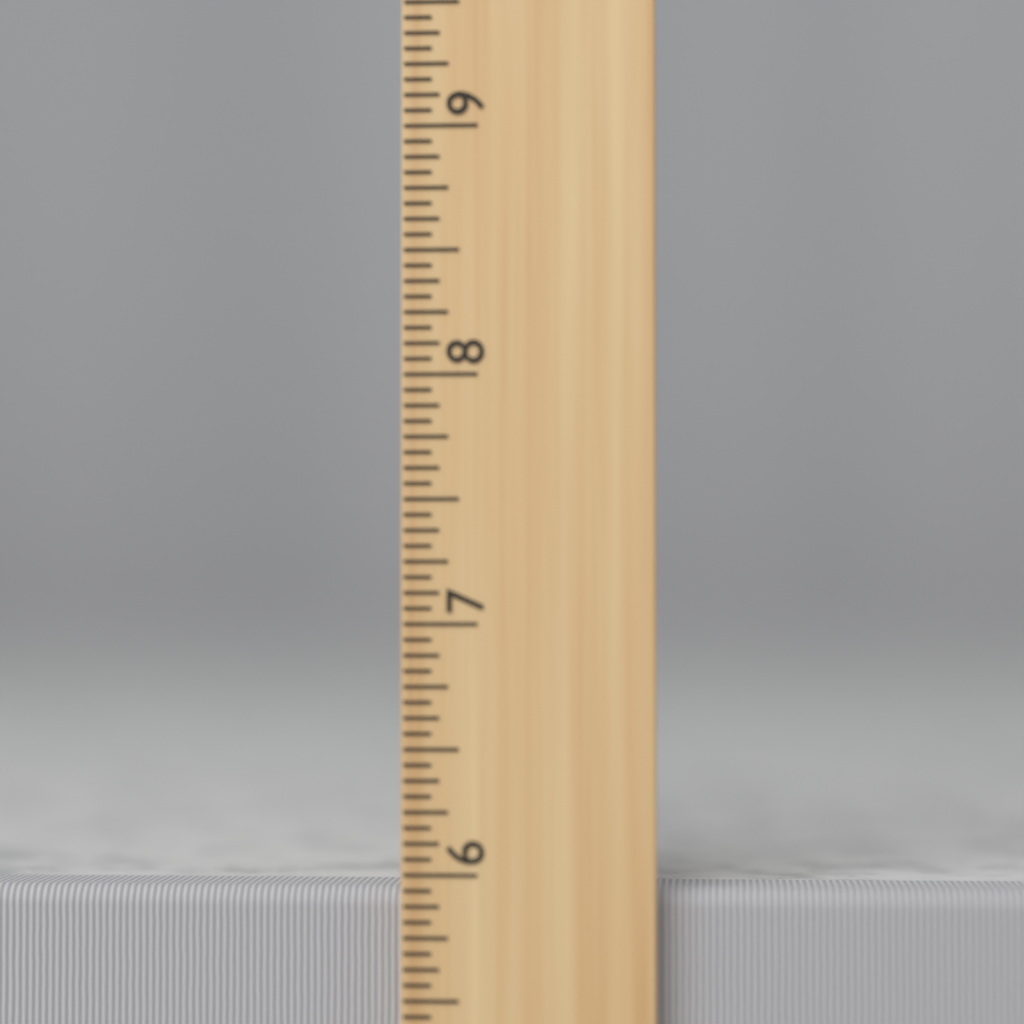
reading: 5.9375 inch
